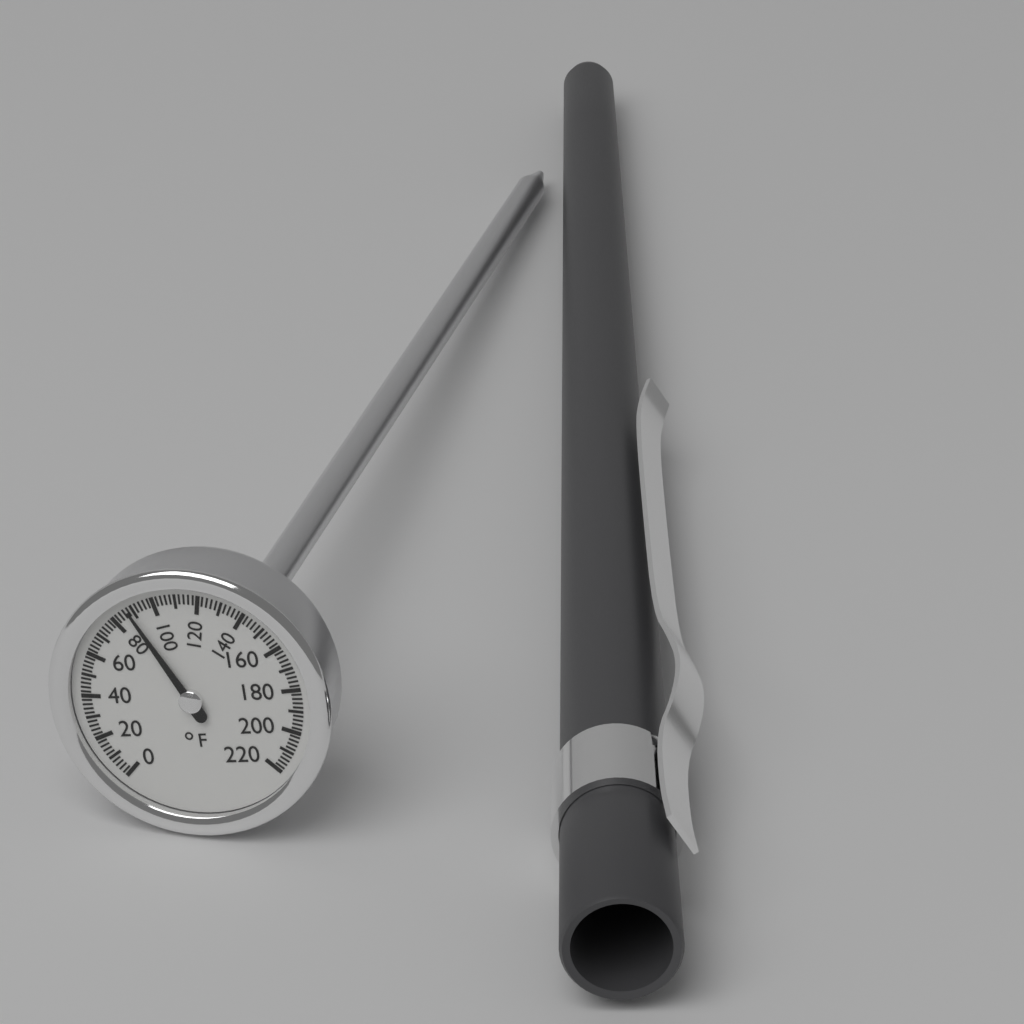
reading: 88 °F
